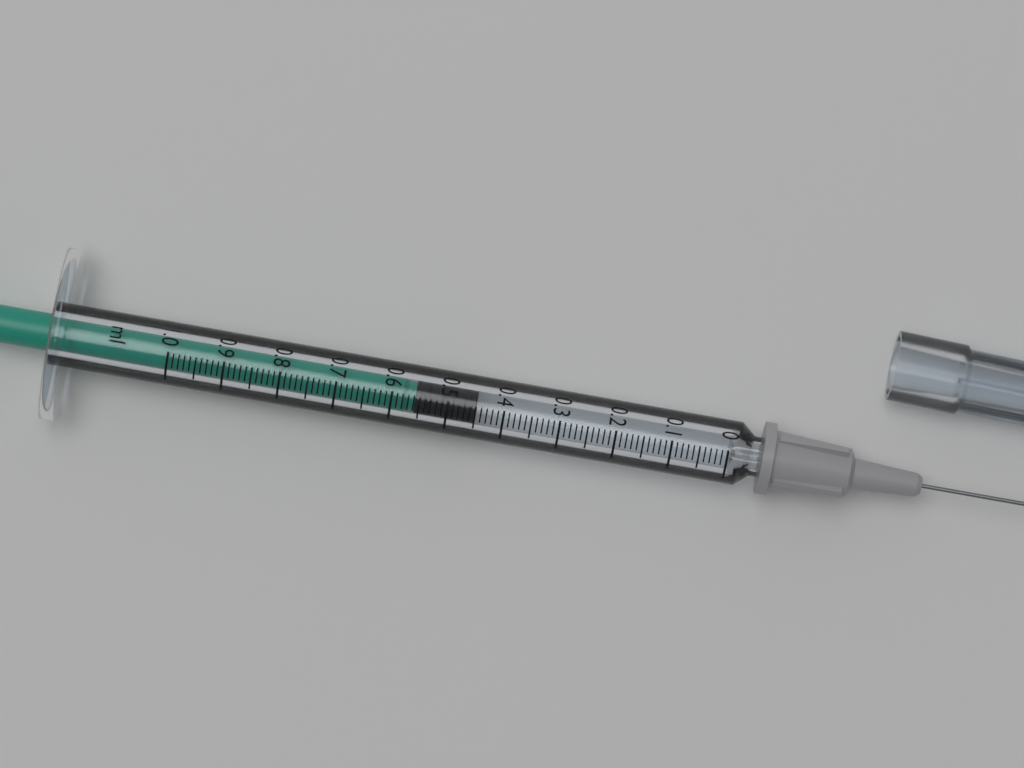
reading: 0.45 ml
